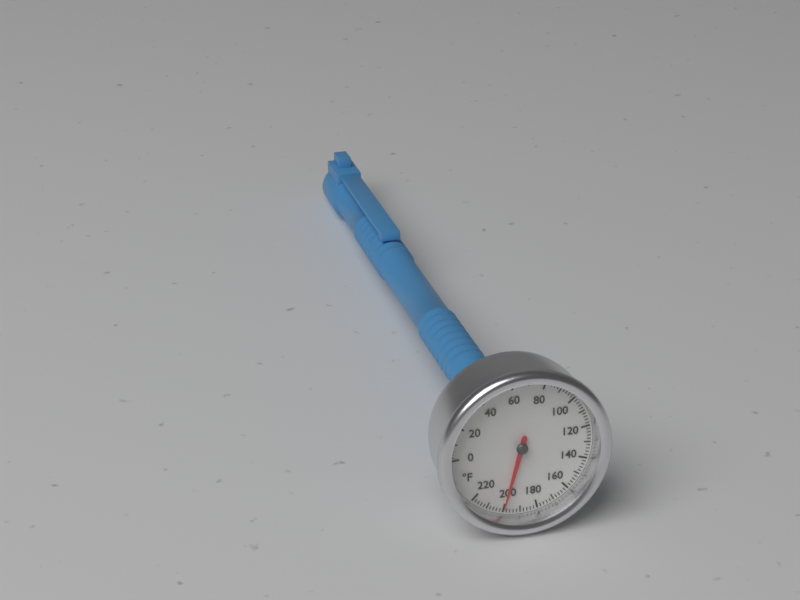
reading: 200 °F
